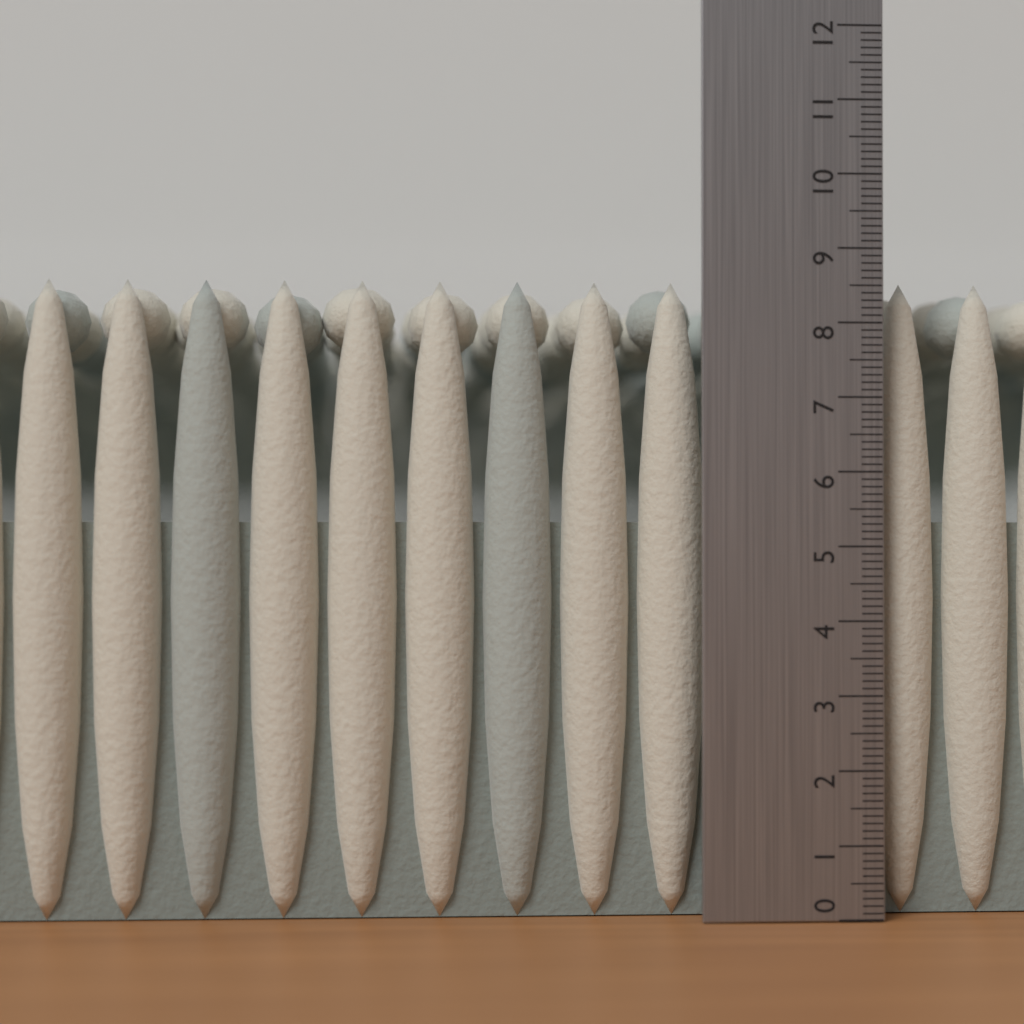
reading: 8.6 (no unit)
